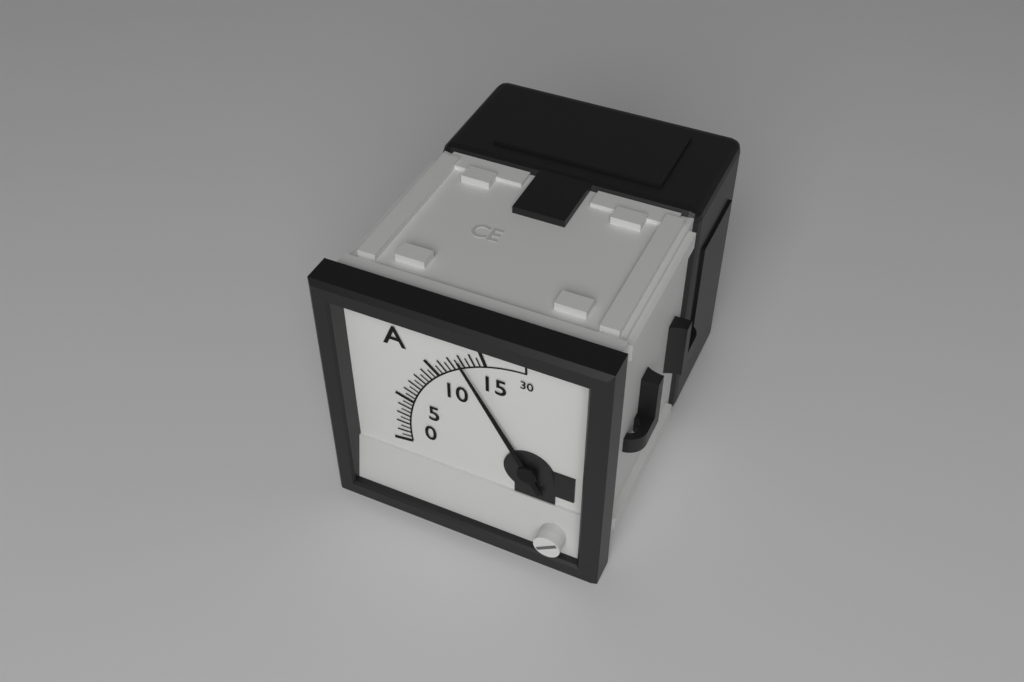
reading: 13.0 A
